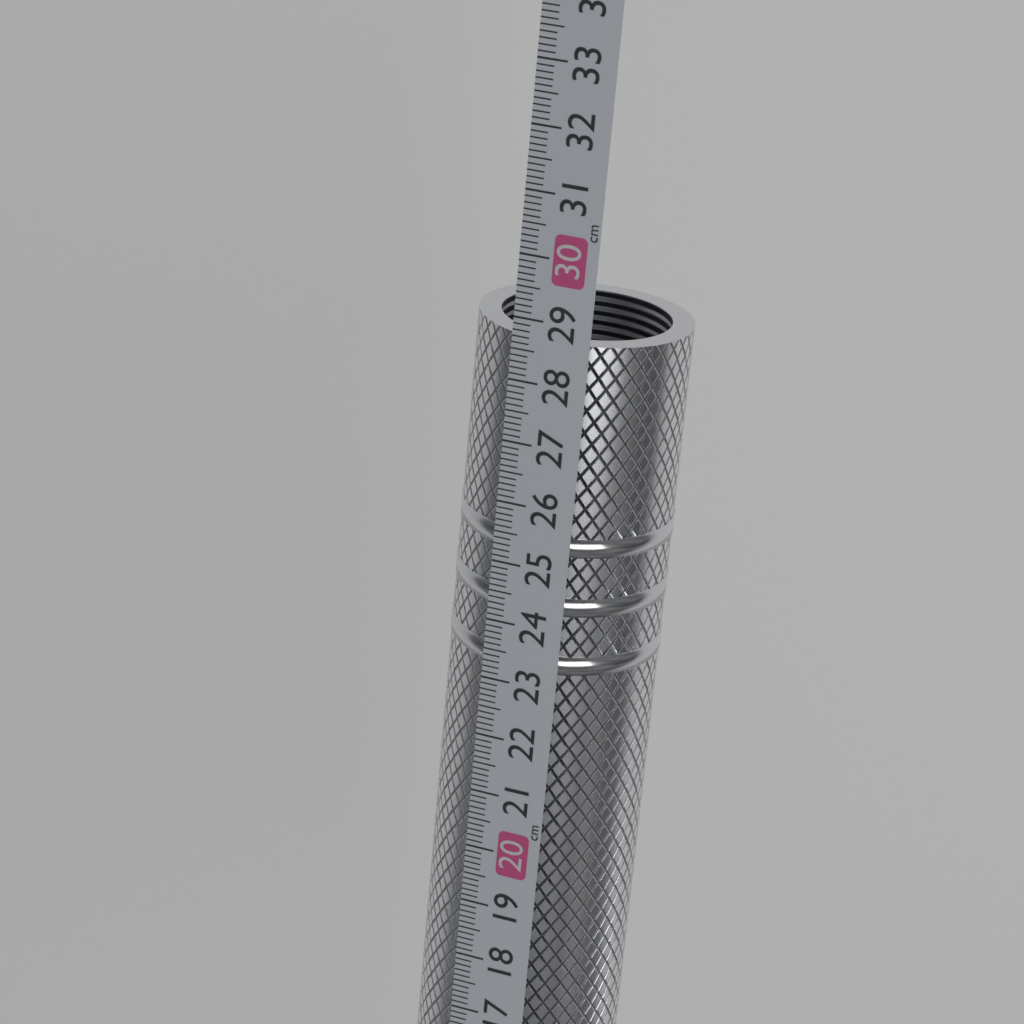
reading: 28.7 cm
